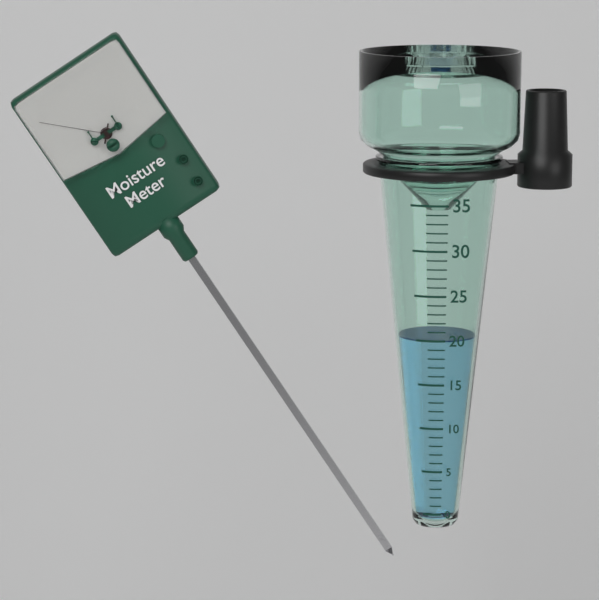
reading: 20 (no unit)
